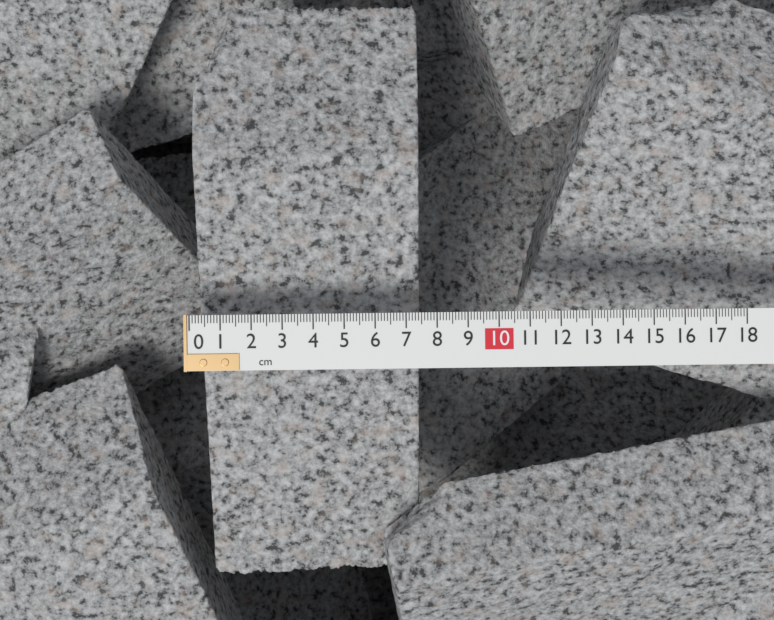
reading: 7.5 cm
